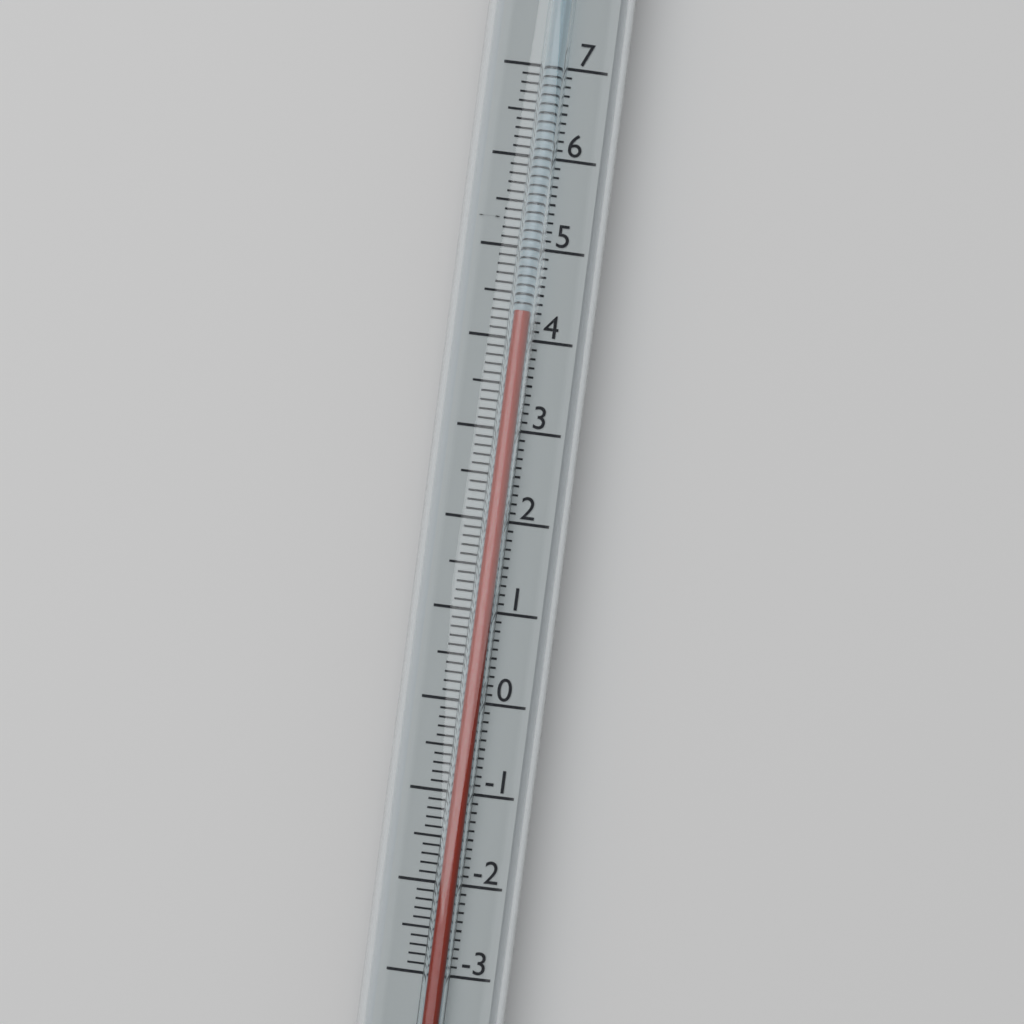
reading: 4.3 (no unit)
